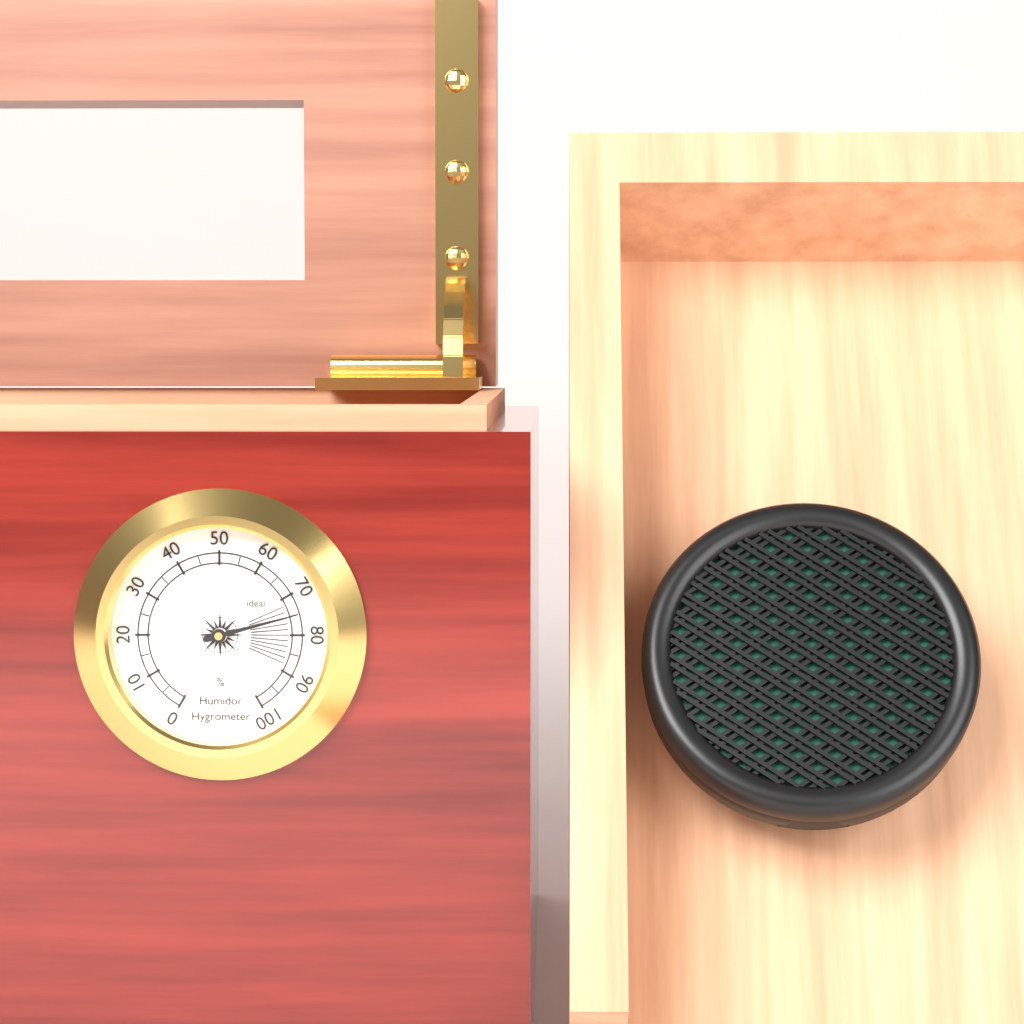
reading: 75 %
